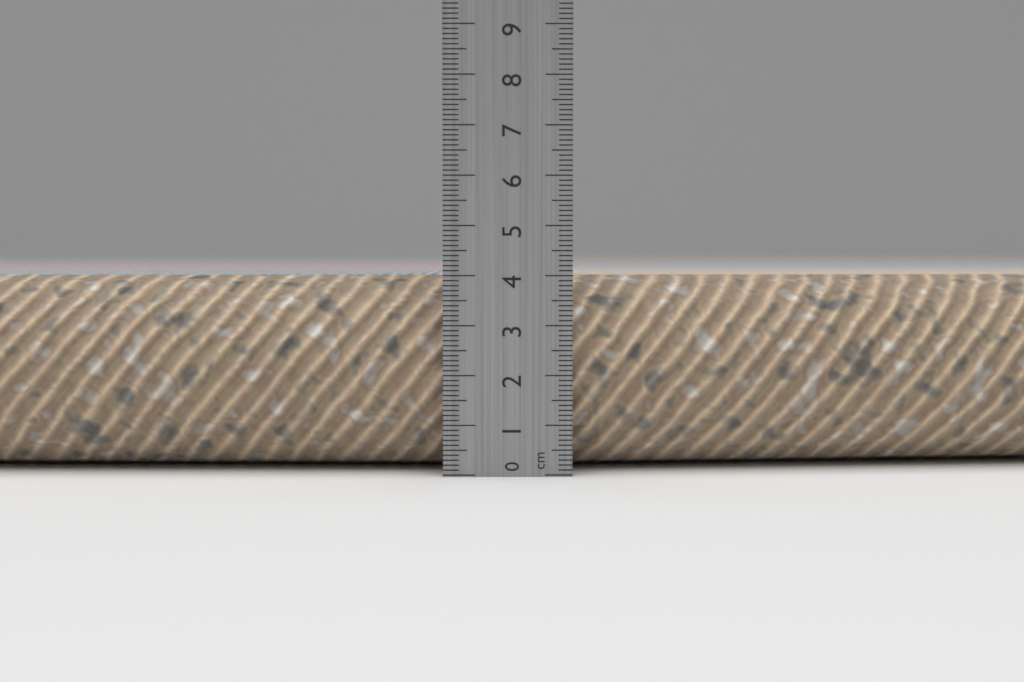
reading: 4.0 cm
